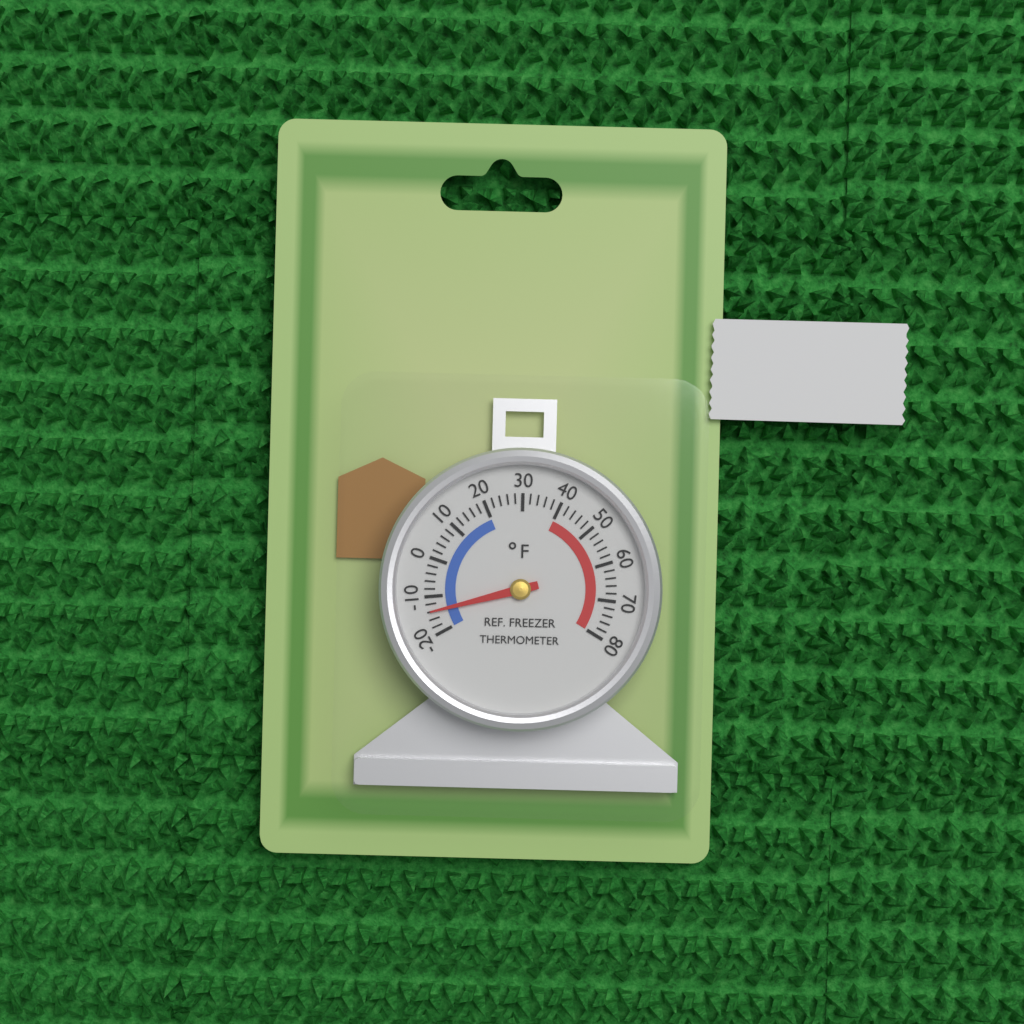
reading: -14 °F
